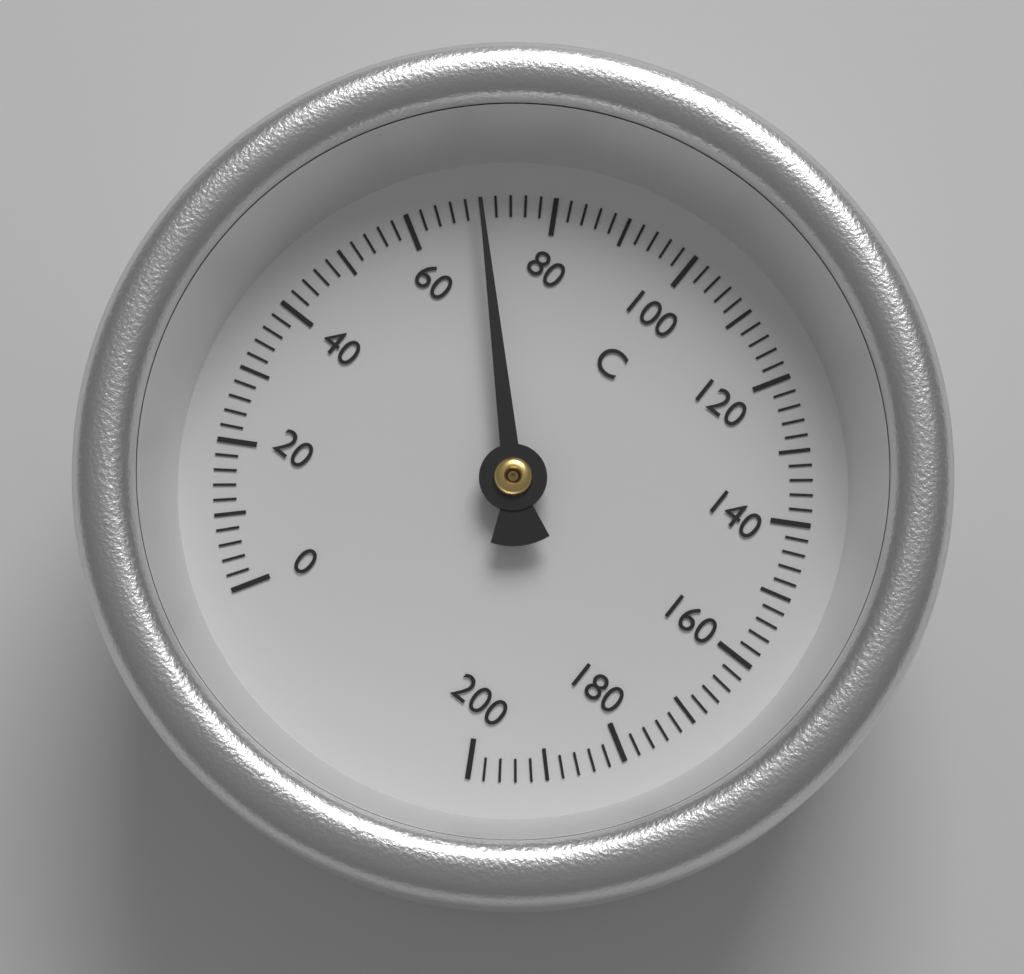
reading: 70 °C
